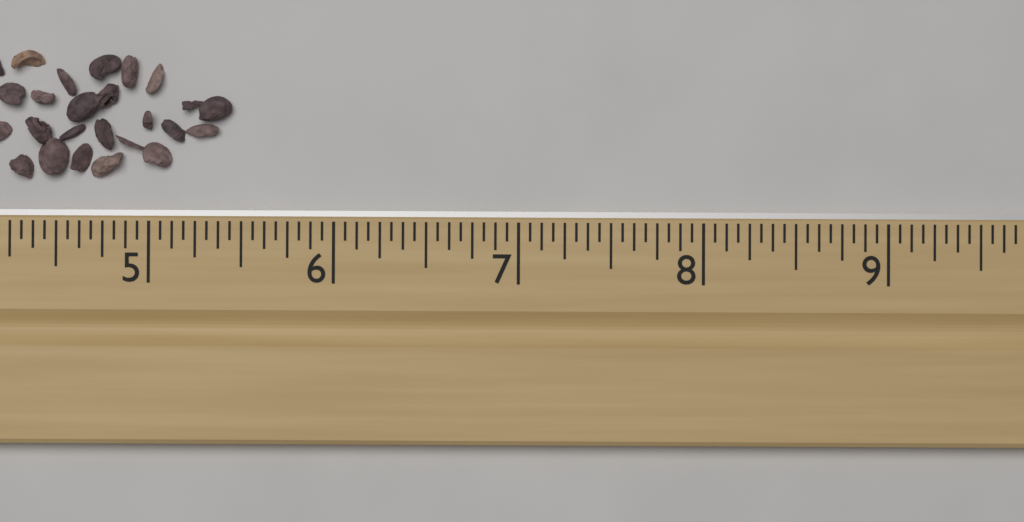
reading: 5.4375 in
